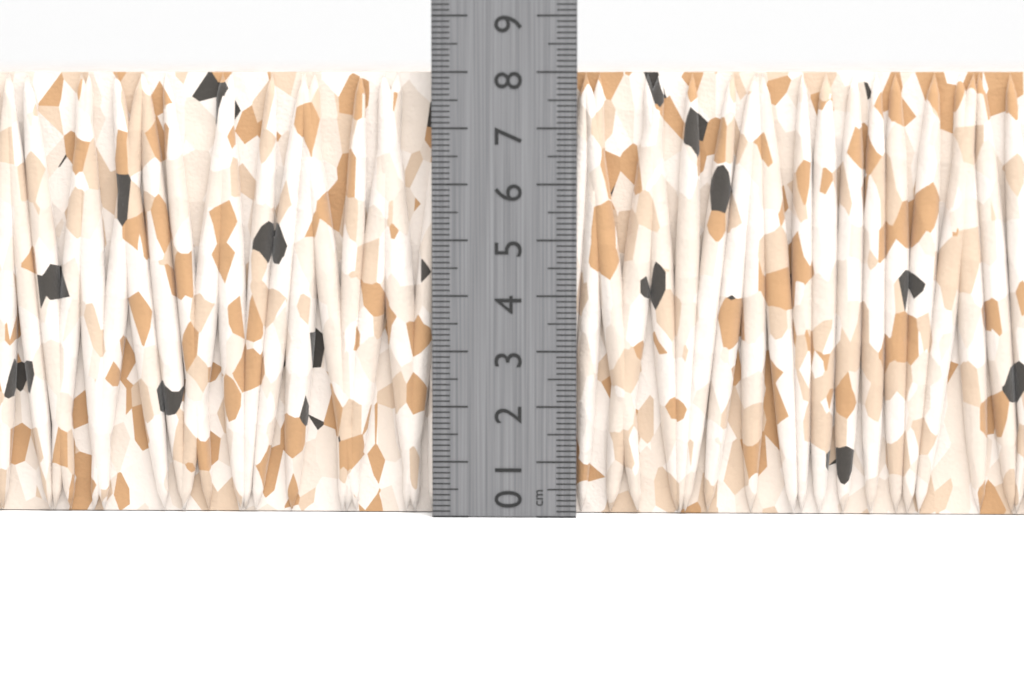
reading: 8.0 cm
